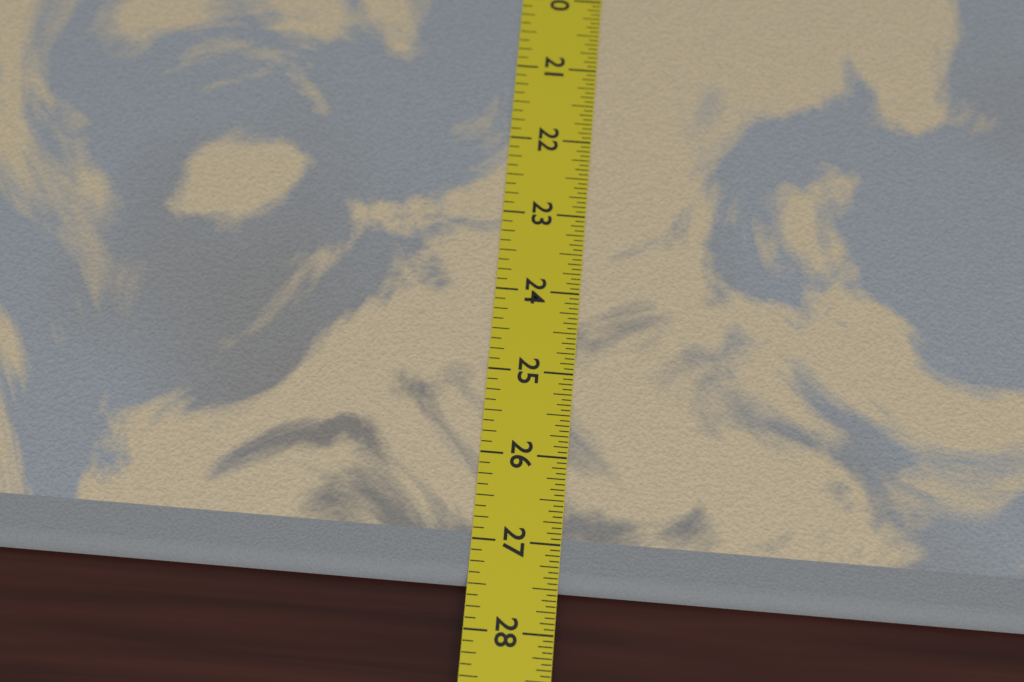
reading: 27.5000 in
